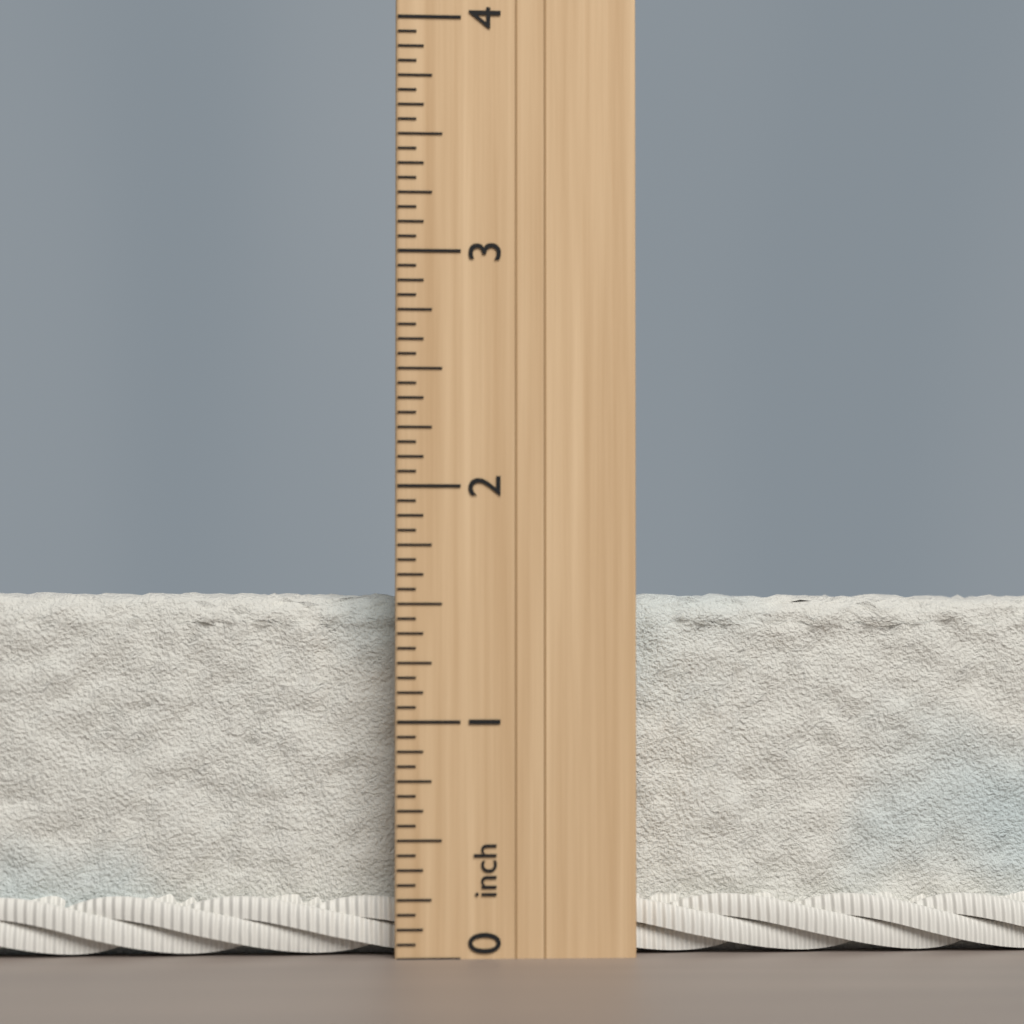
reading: 1.5625 inch
